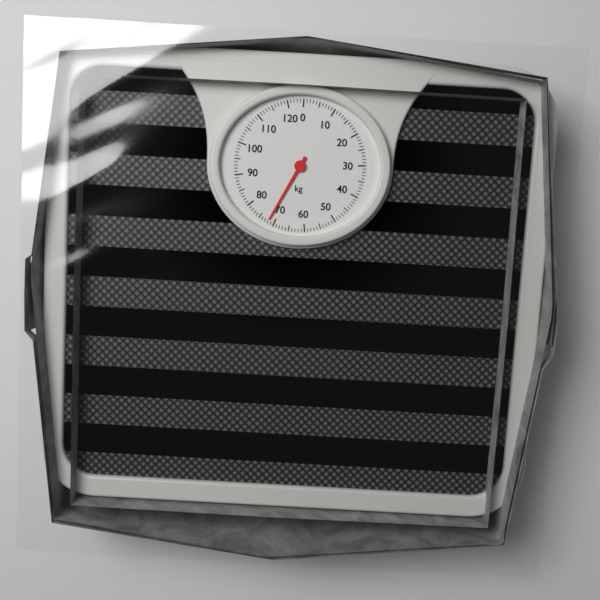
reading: 72 kg
